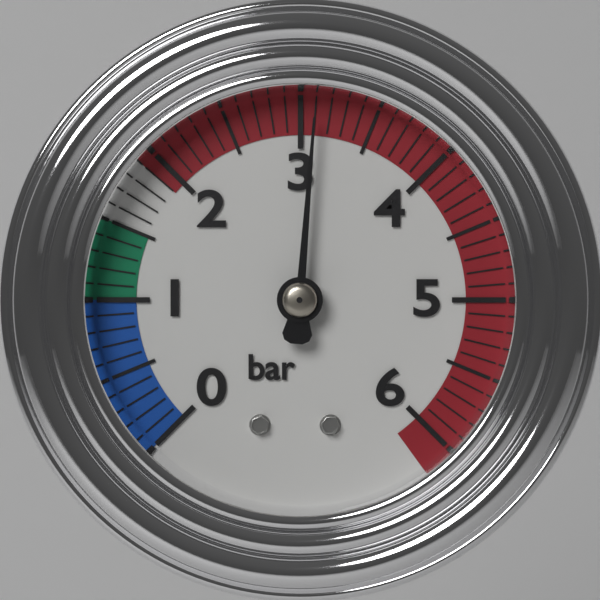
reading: 3.1 bar
